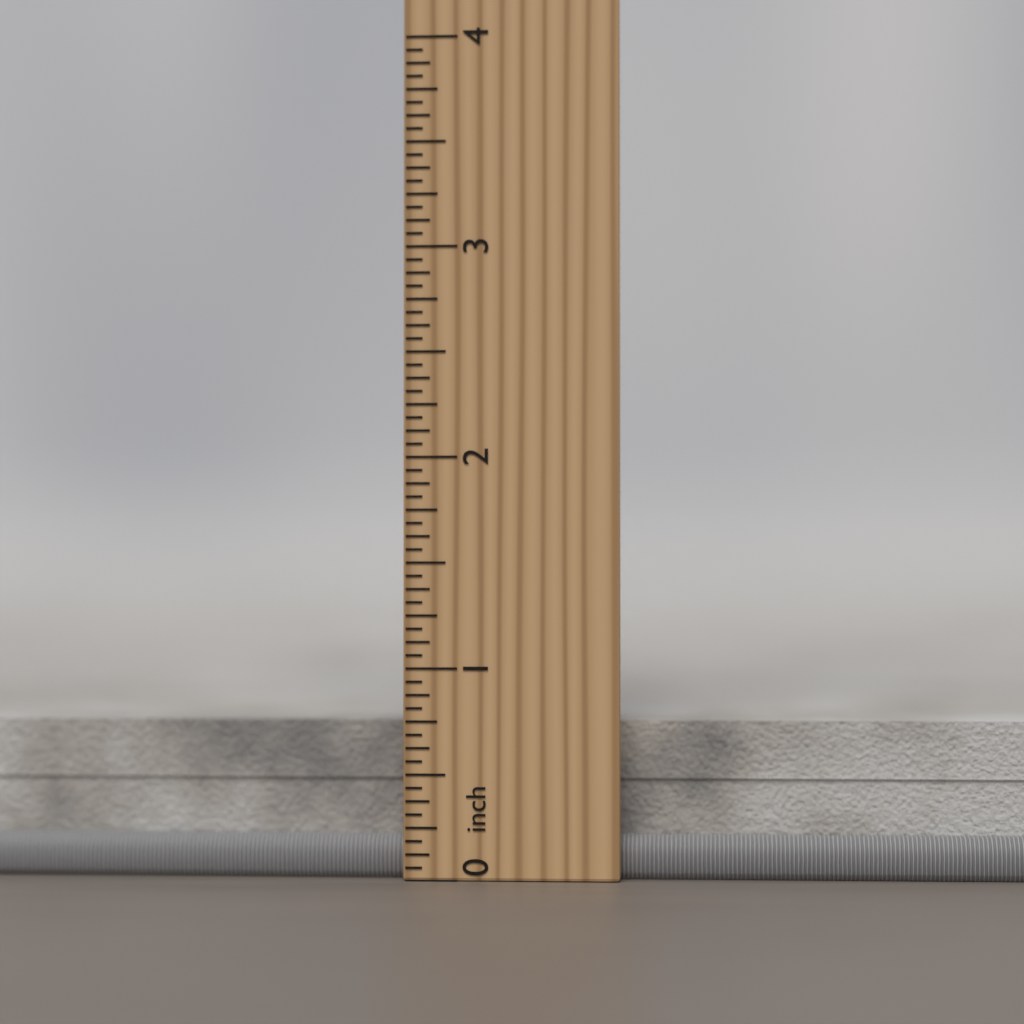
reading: 0.7500 inch
